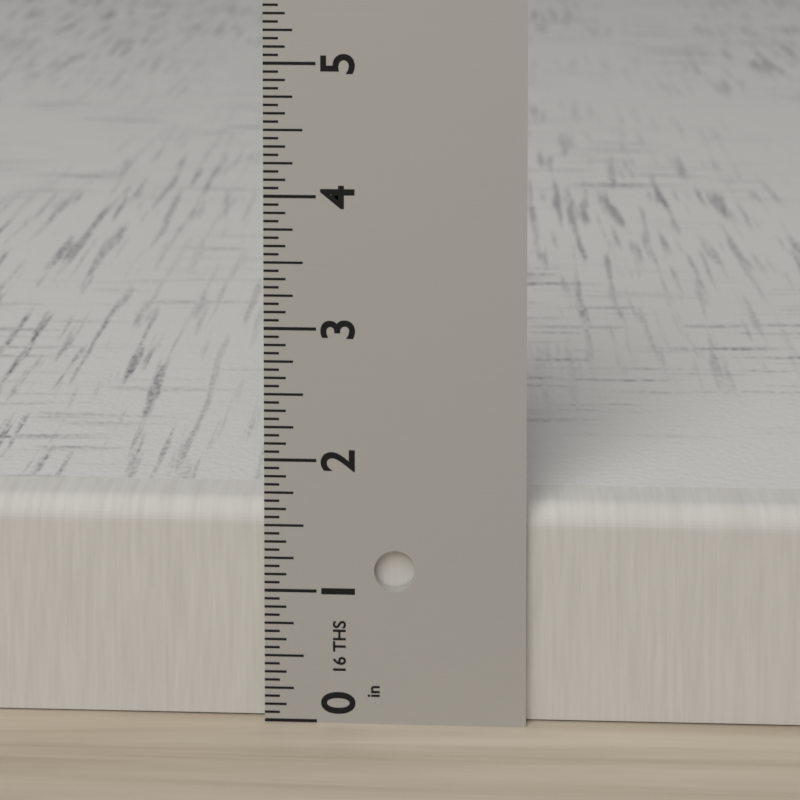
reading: 1.6250 in
